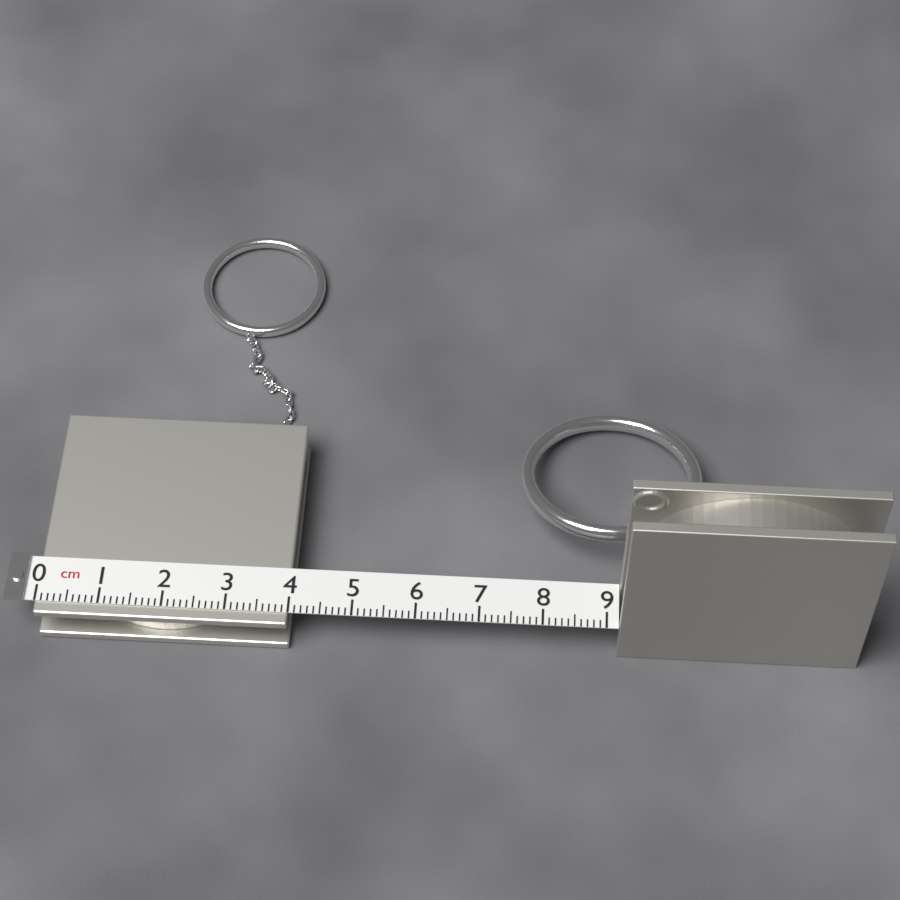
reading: 4.0 cm
